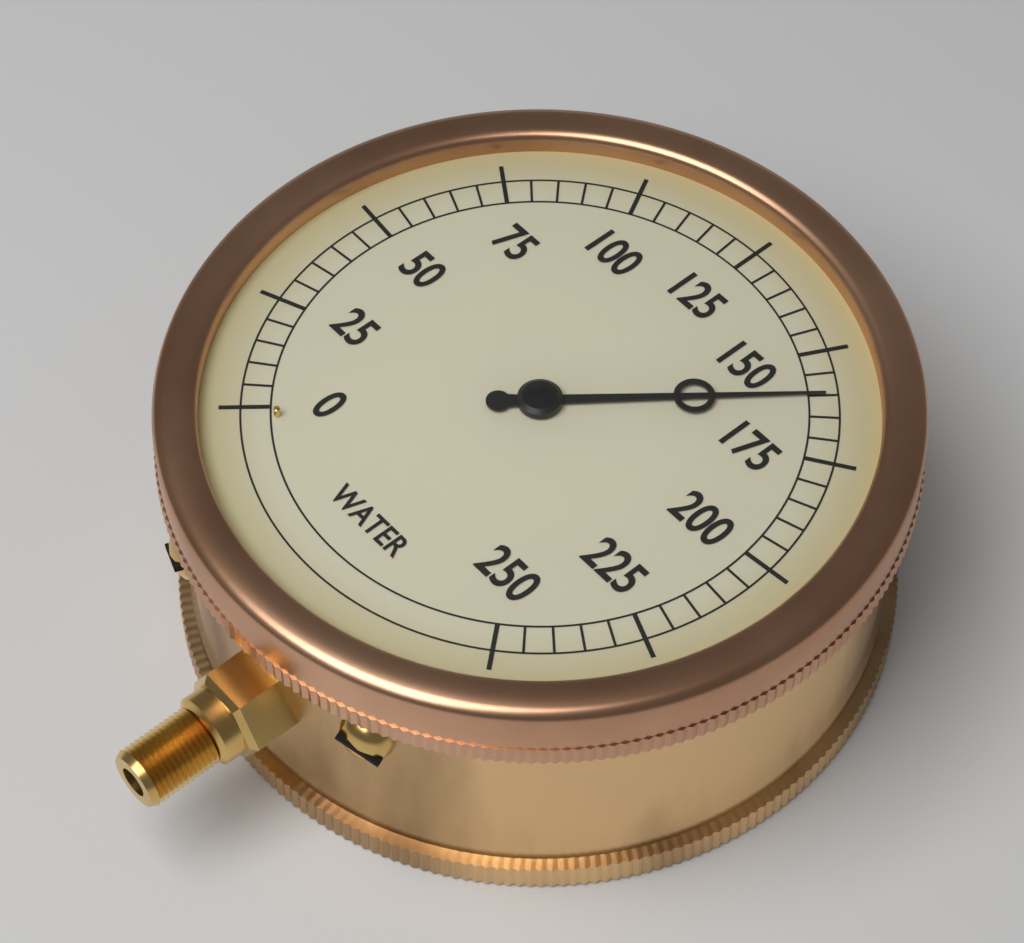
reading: 160 (no unit)
